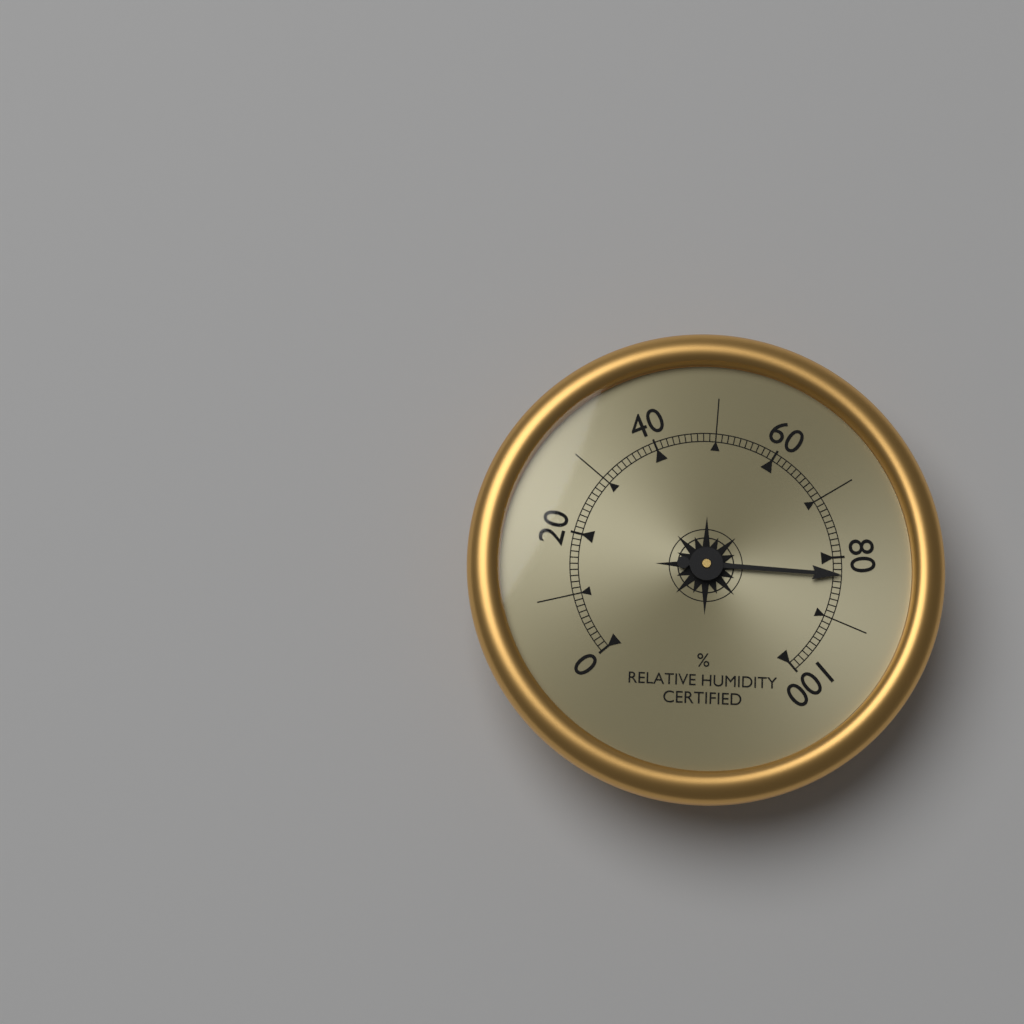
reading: 83 %
